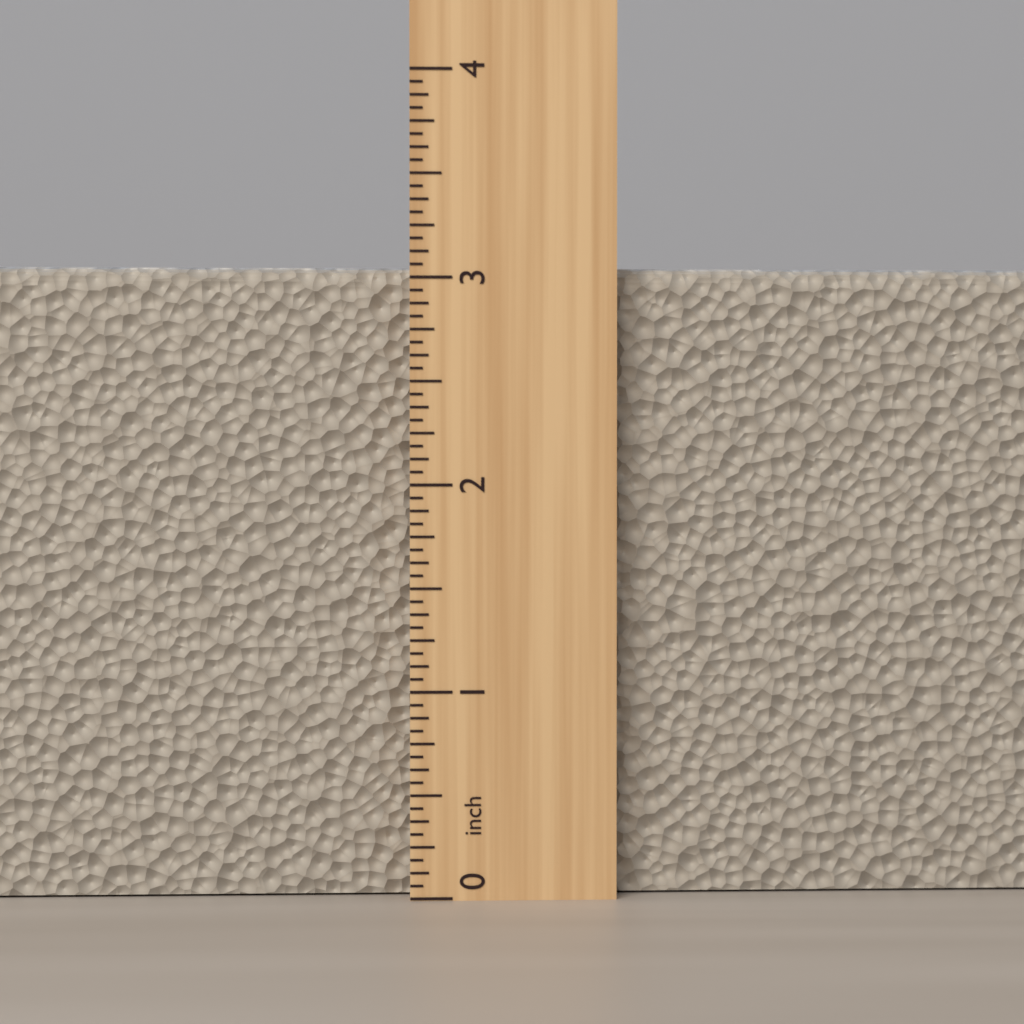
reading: 3.0625 inch
